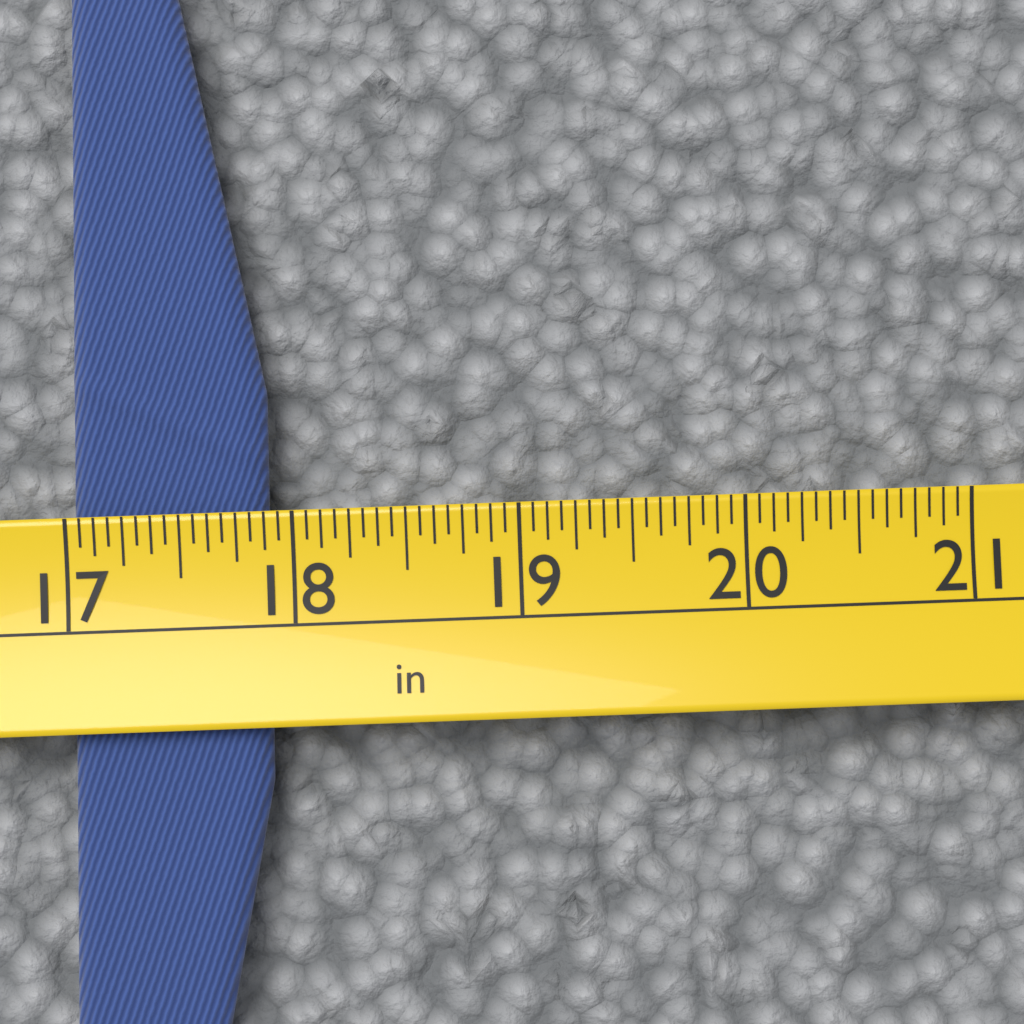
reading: 17.8750 in
